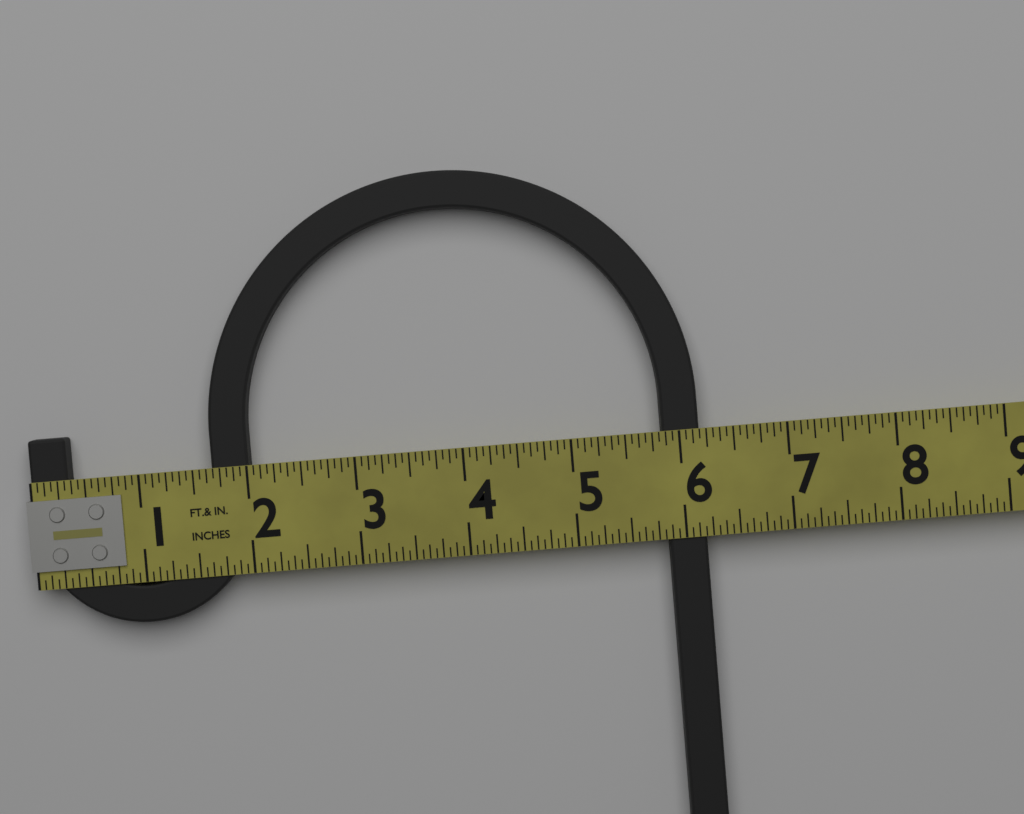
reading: 6.1875 in
